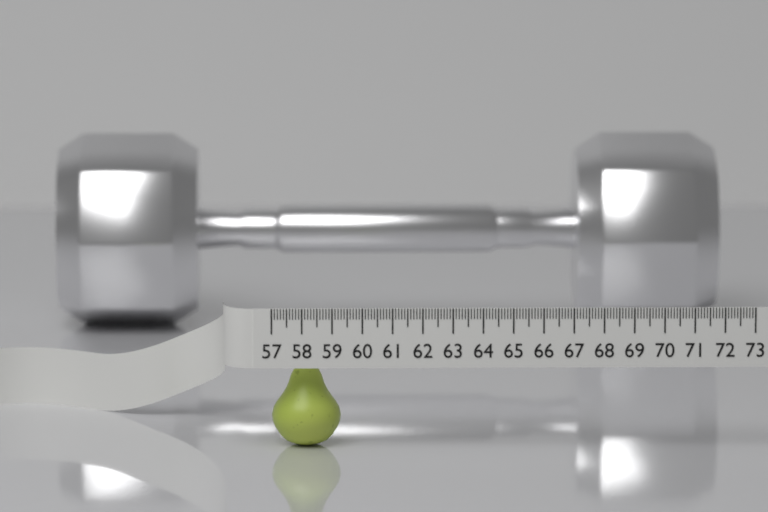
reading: 59.3 (no unit)
